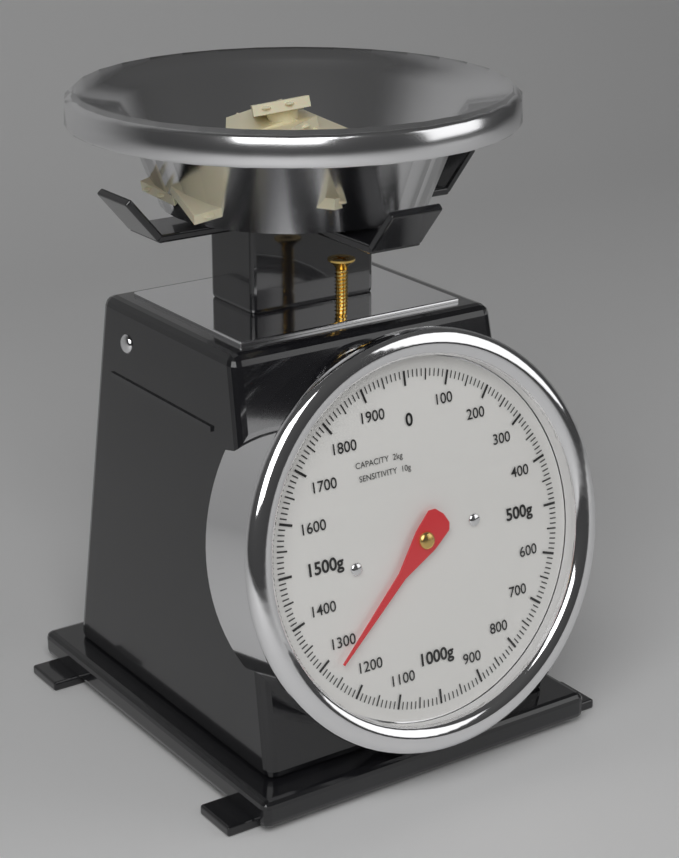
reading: 1270 g
